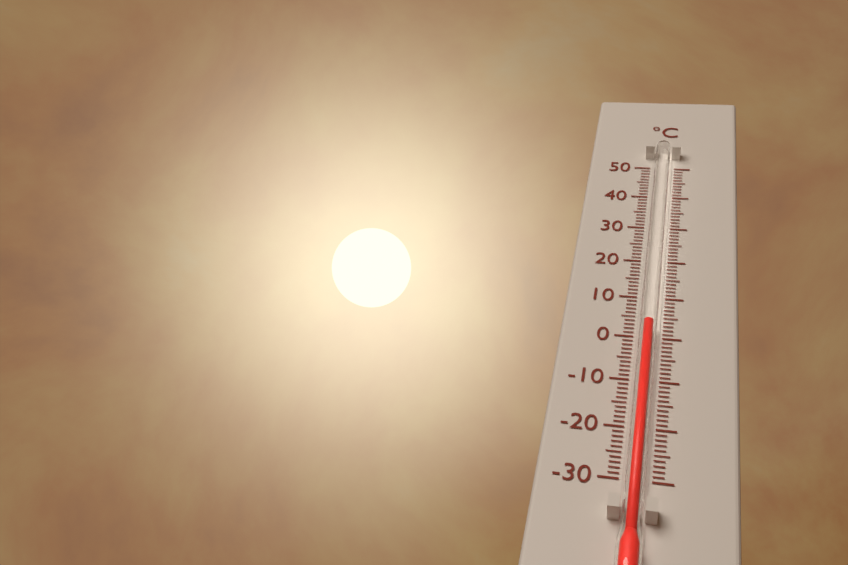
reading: 2 °C
